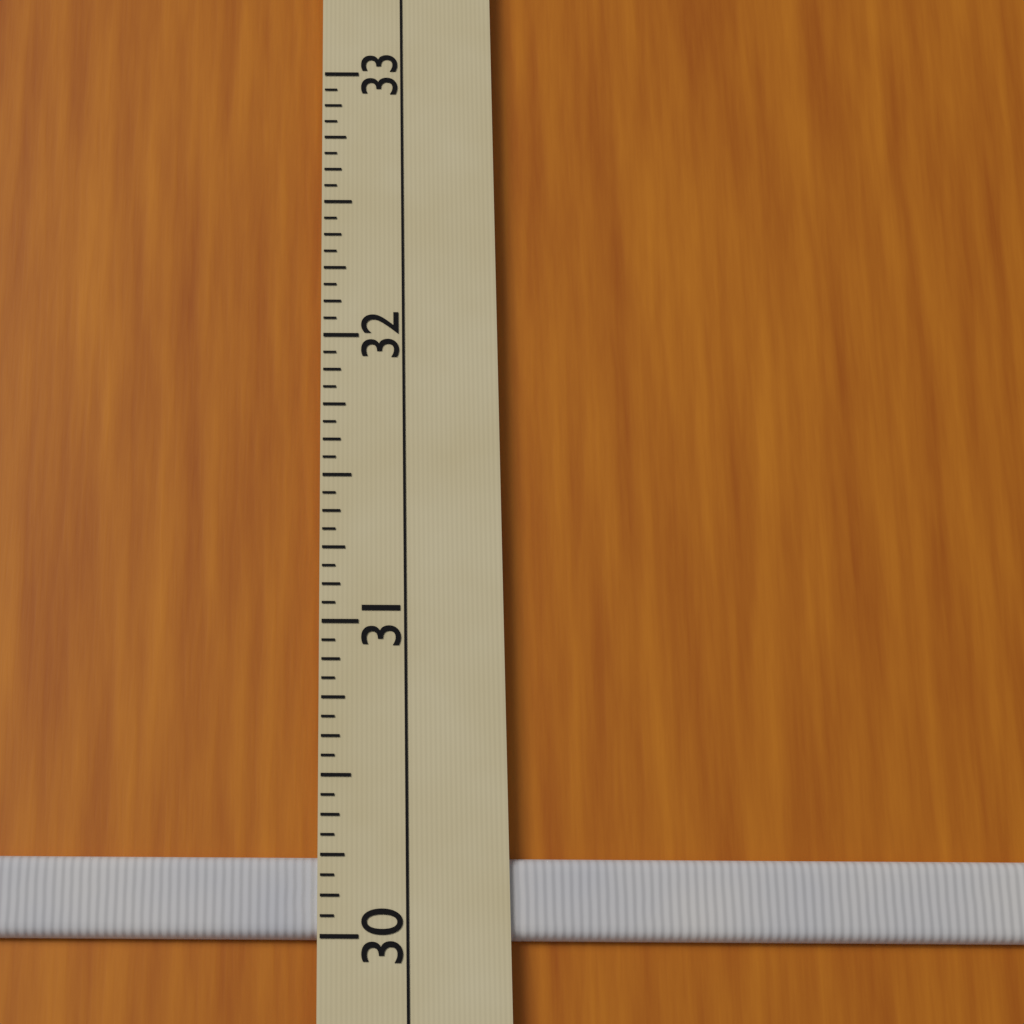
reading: 30.2500 (no unit)
